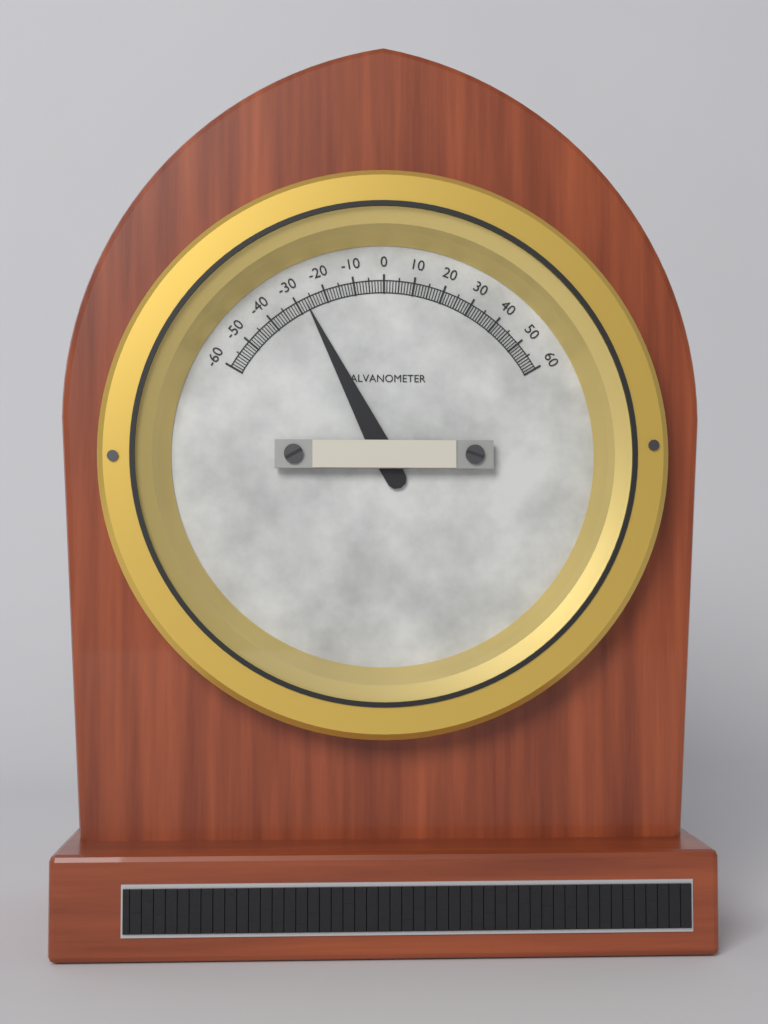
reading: -27 (no unit)
